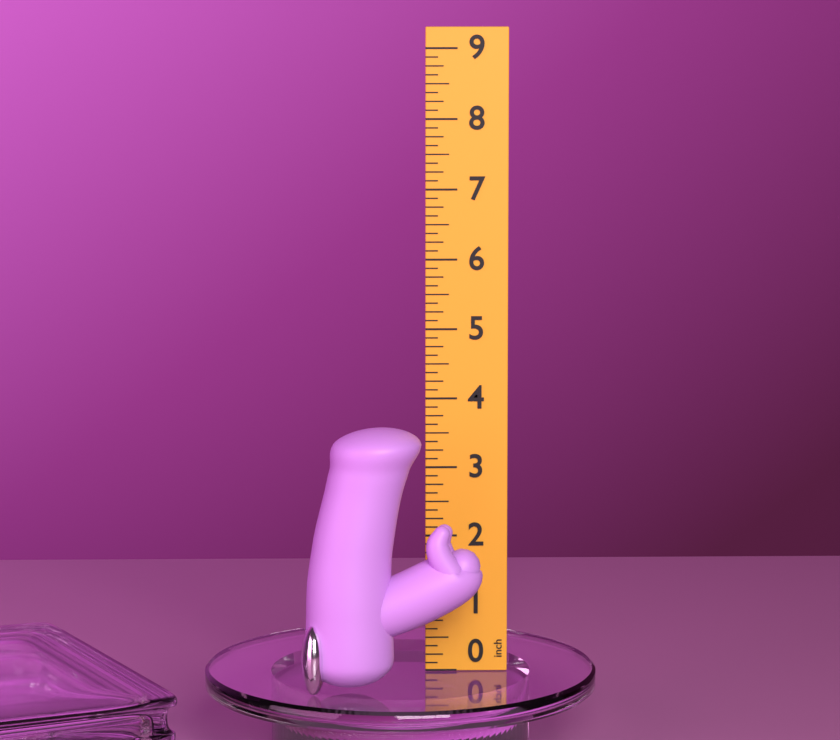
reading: 3.750 inch
